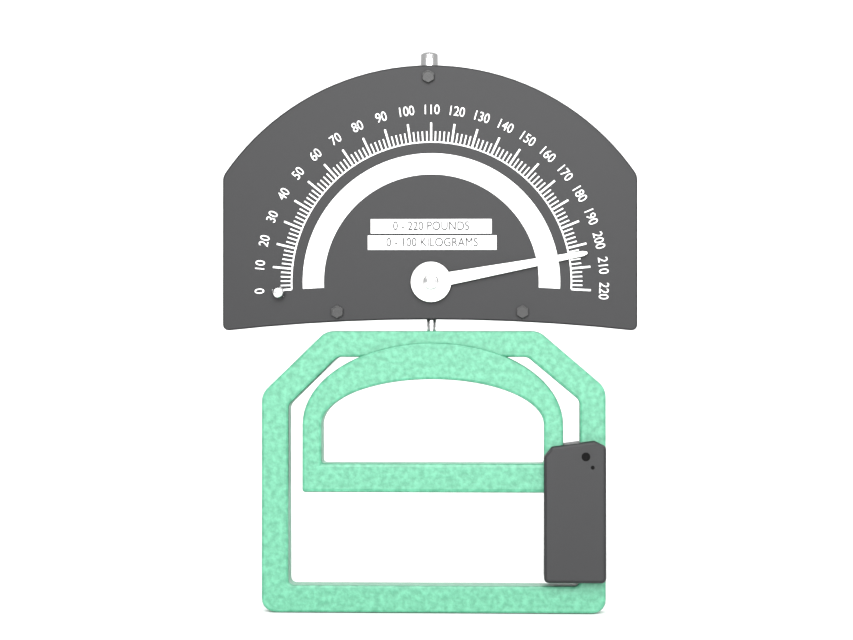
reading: 204 lb
